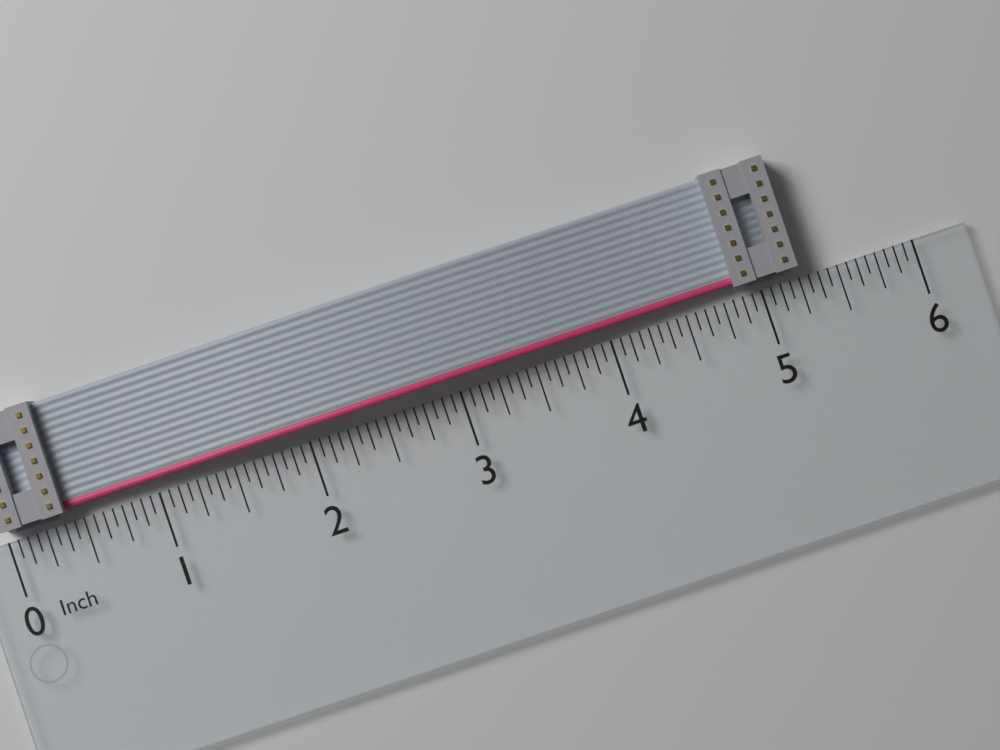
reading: 5.2500 in
